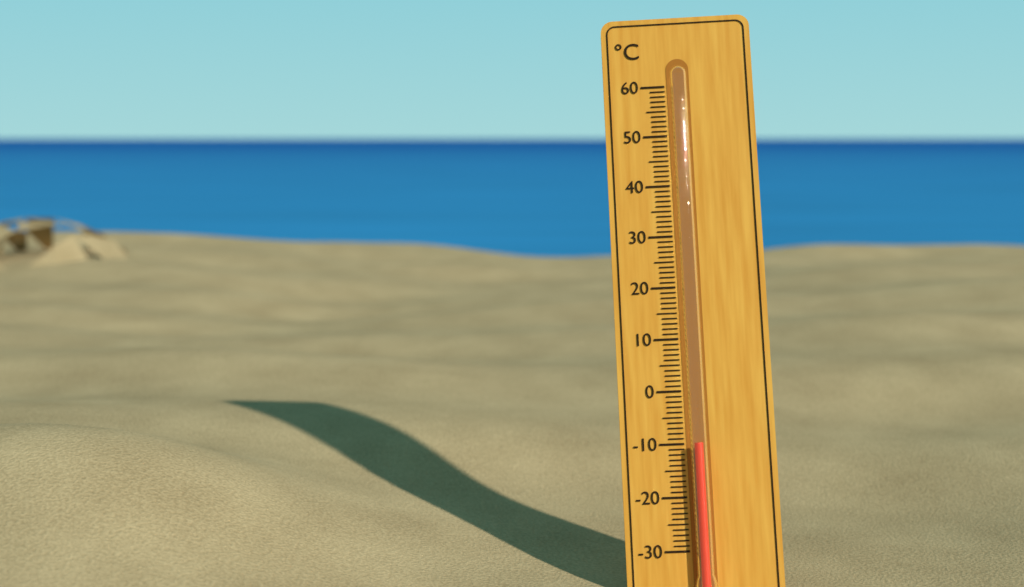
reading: -10 °C
